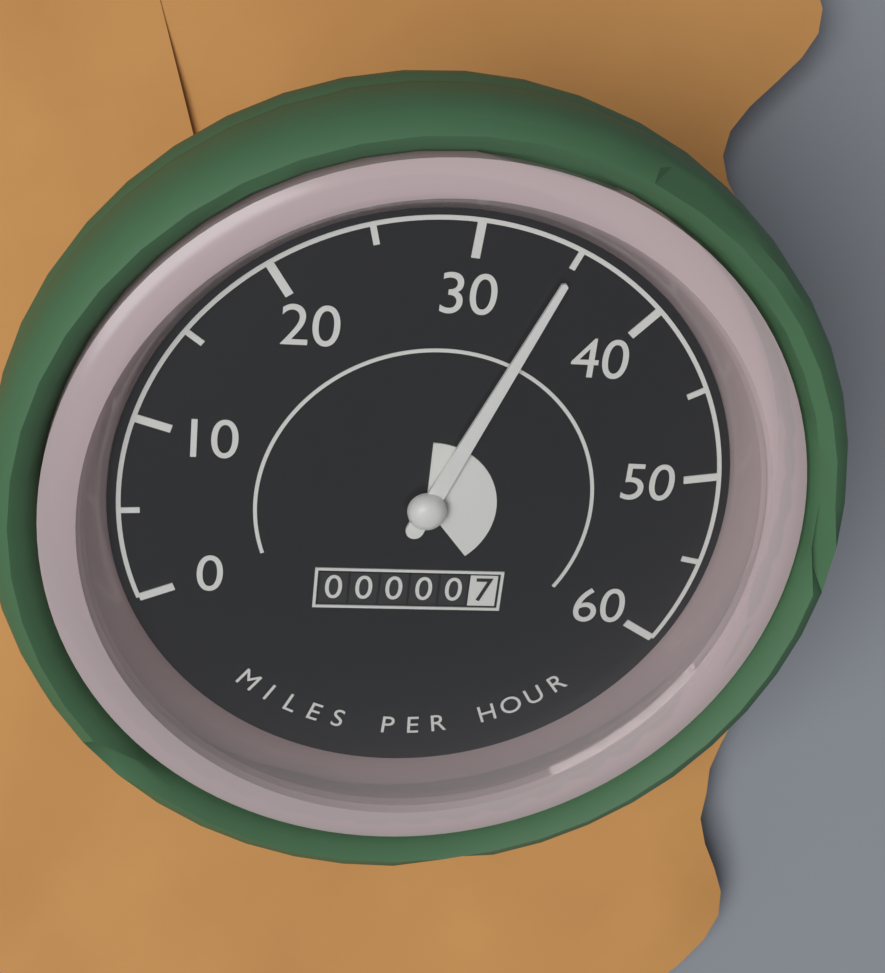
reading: 35 mph
